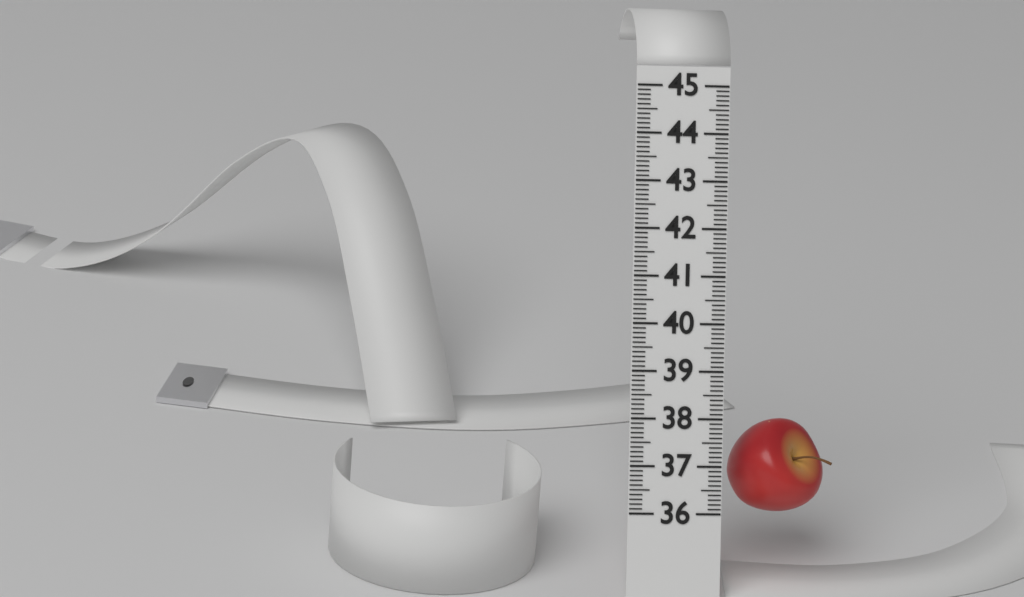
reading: 38.0 (no unit)
